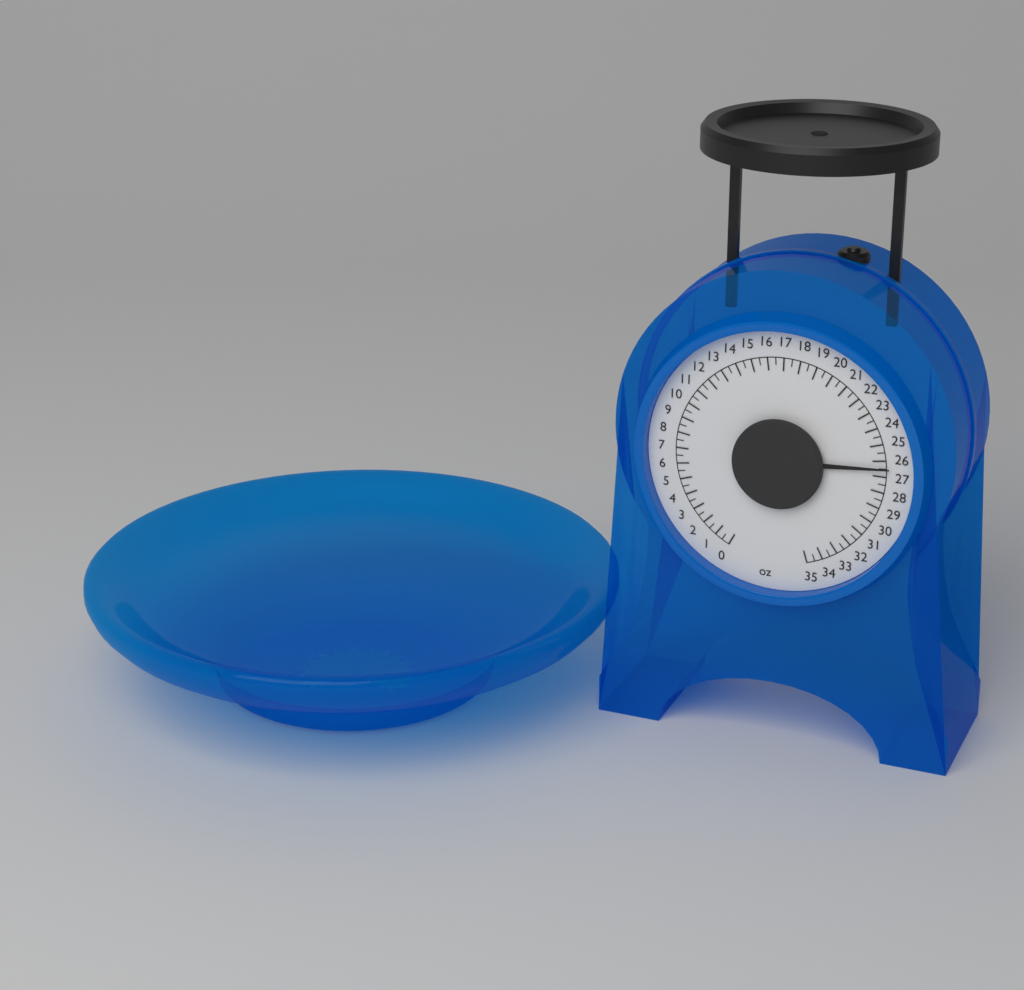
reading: 26.5 oz
